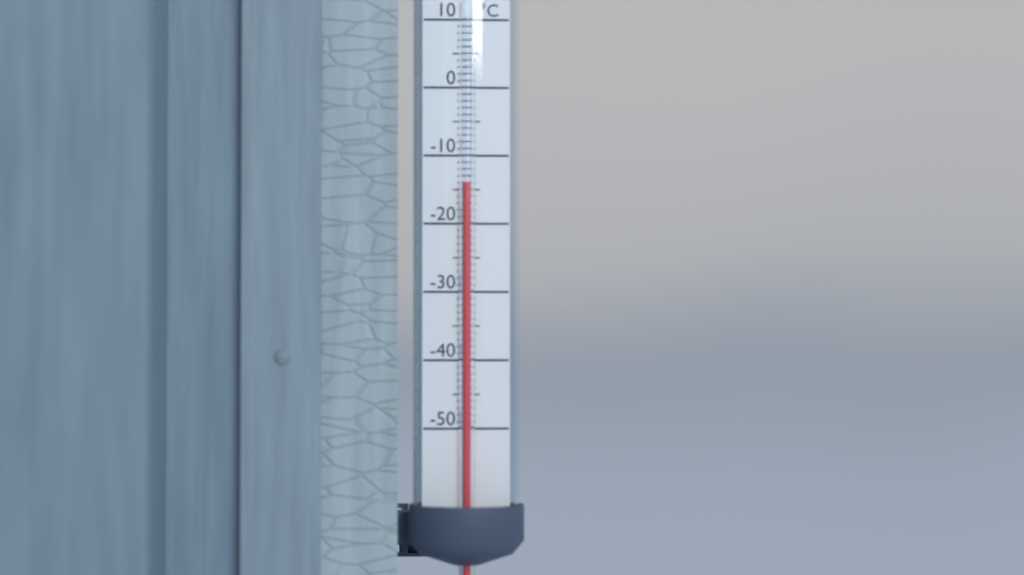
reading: -14 °C
